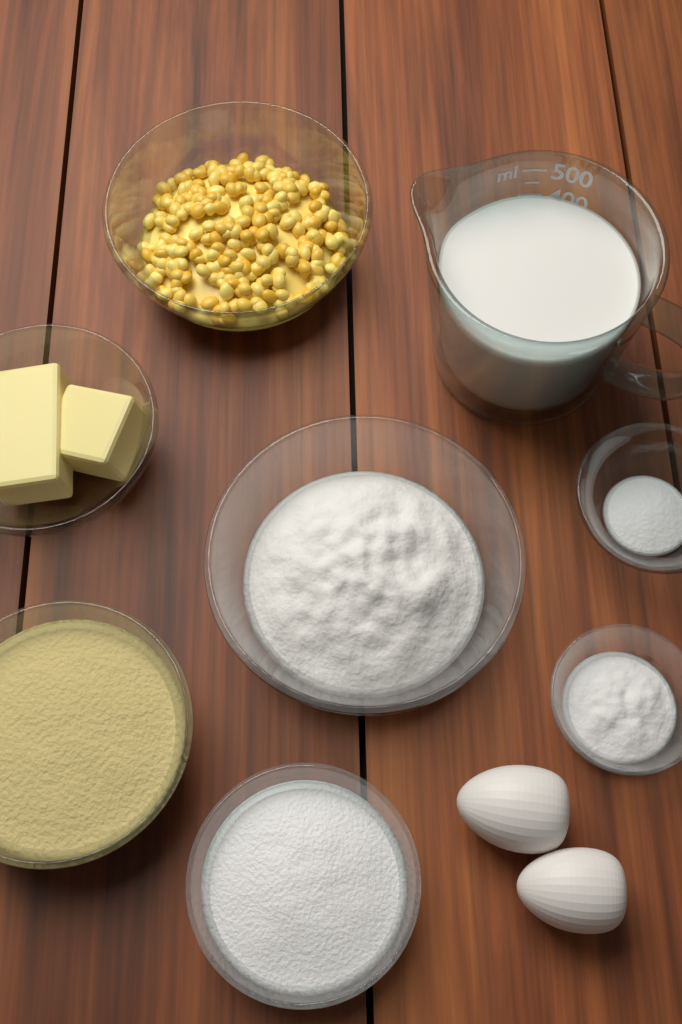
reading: 400 ml
